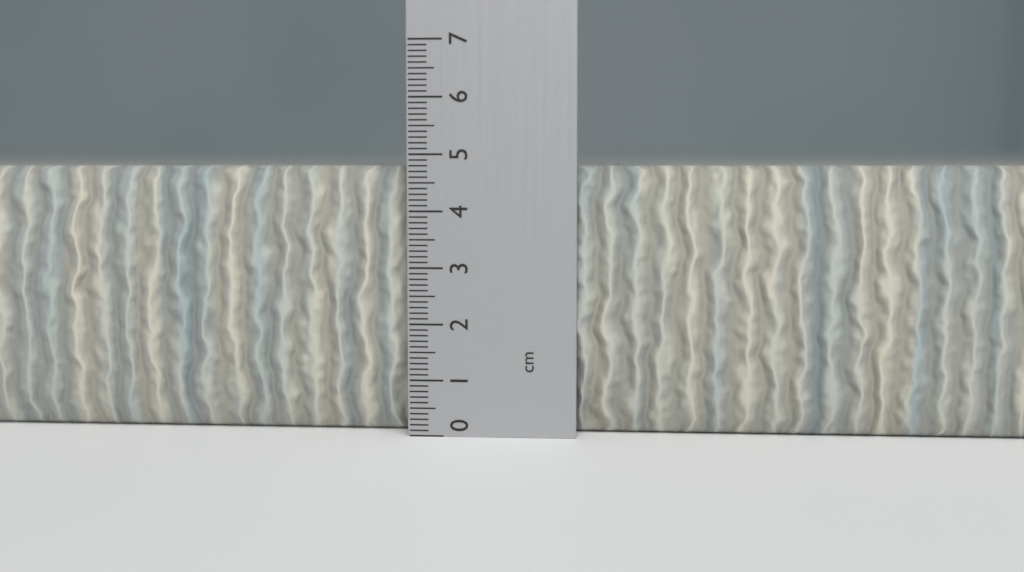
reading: 4.8 cm
